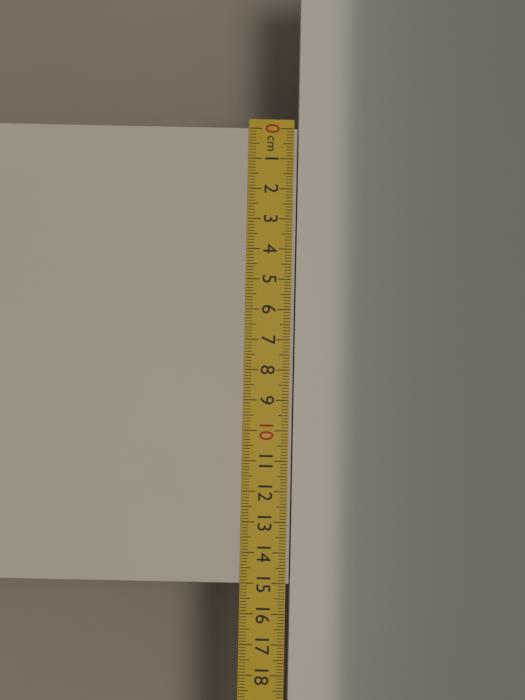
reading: 15.0 cm
